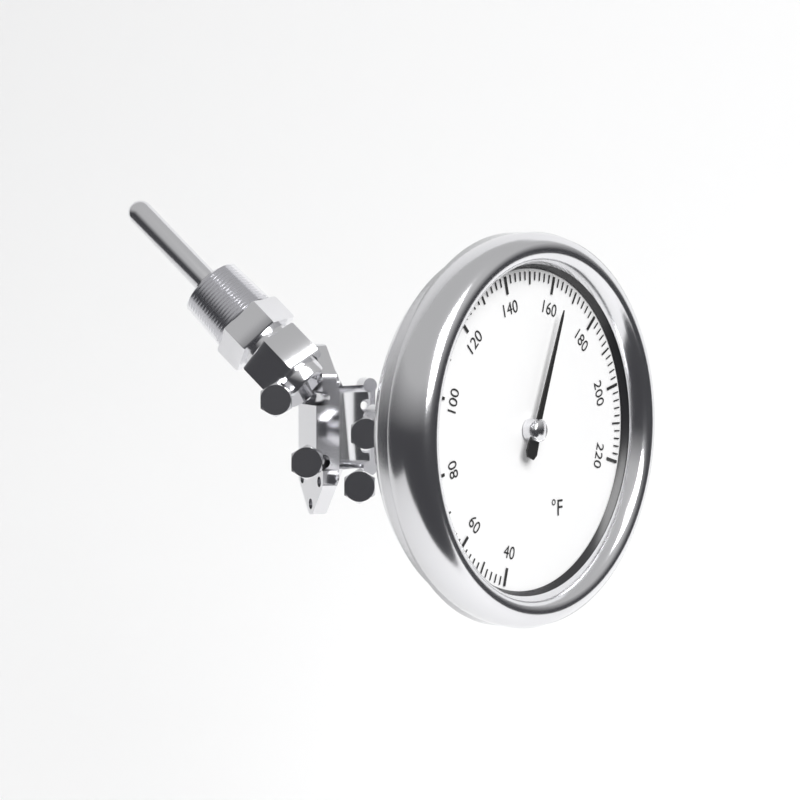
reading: 164 °F
